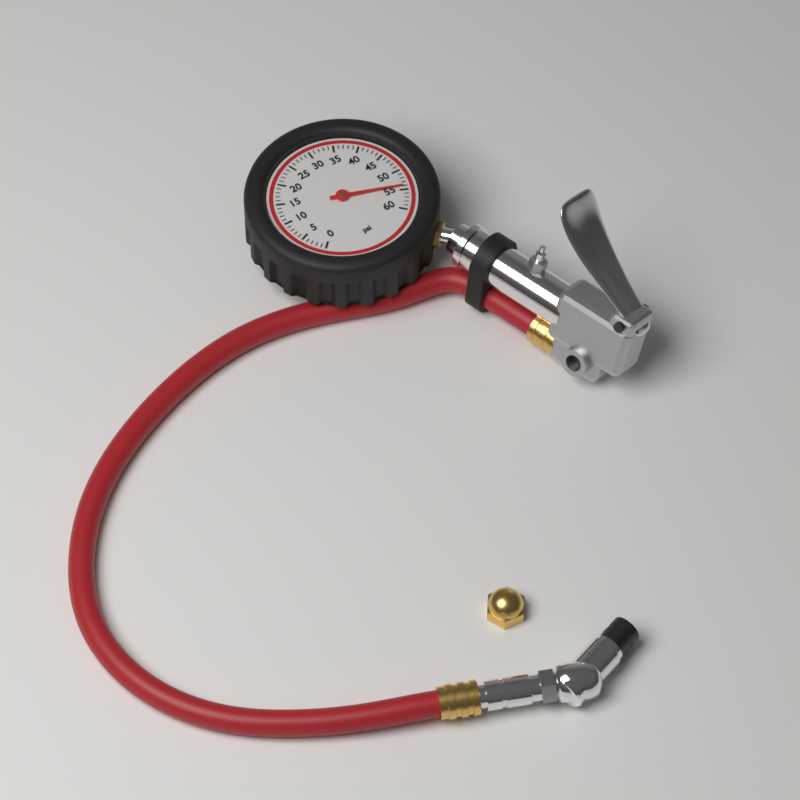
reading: 54 psi
